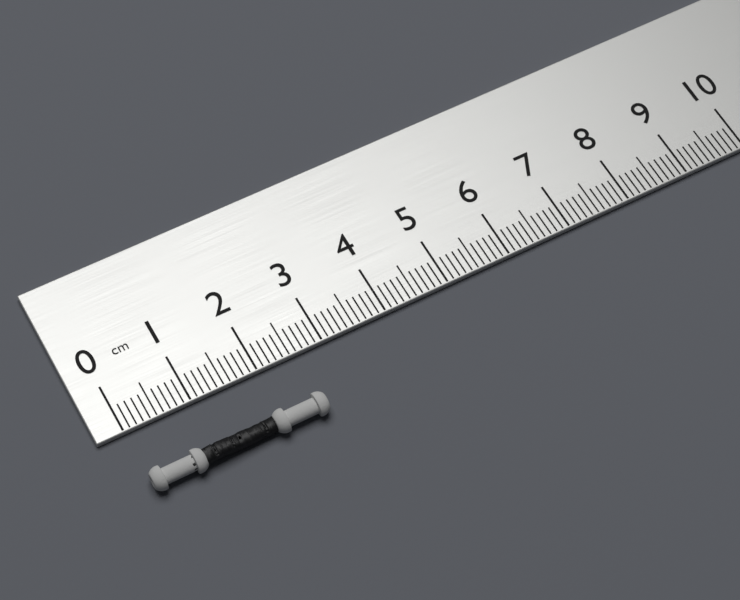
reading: 2.6 cm
